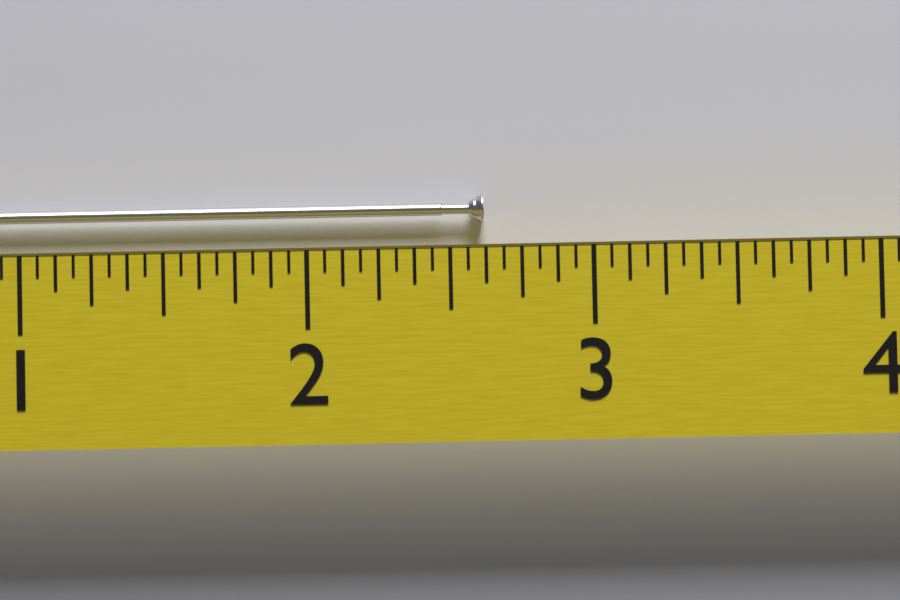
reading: 2.6250 (no unit)
